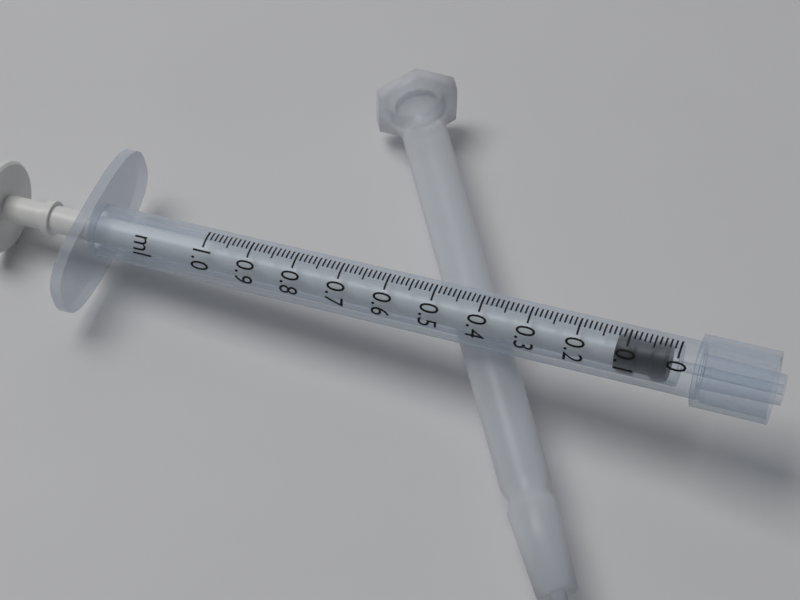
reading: 0.02 ml
